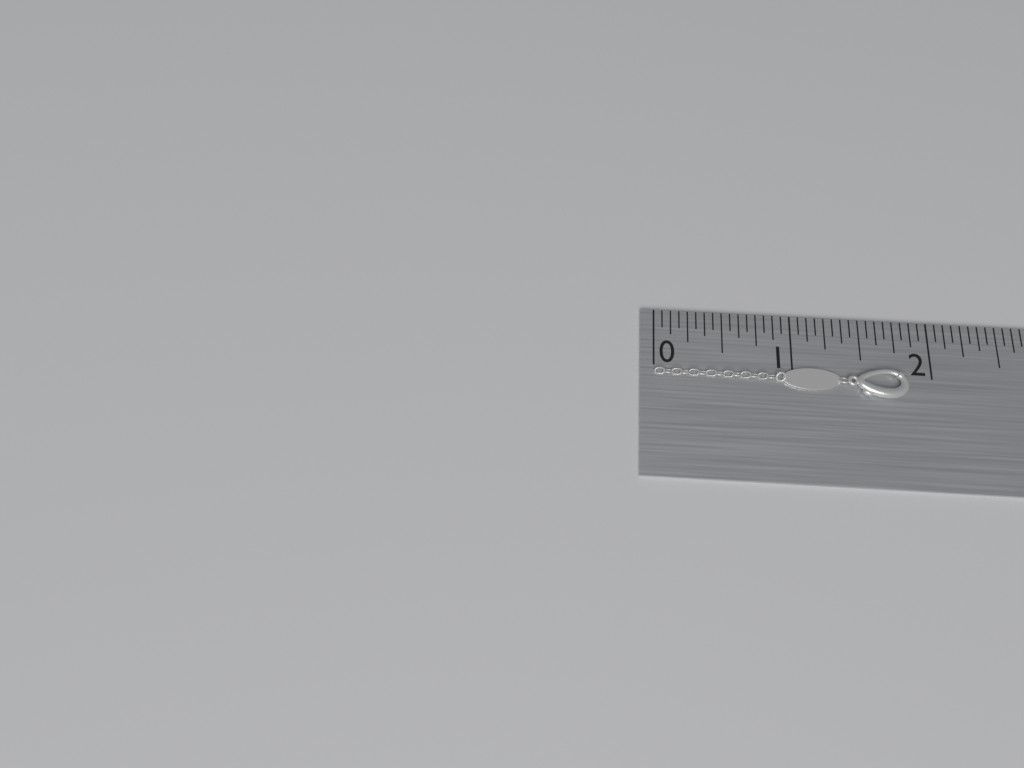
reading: 1.8125 in
